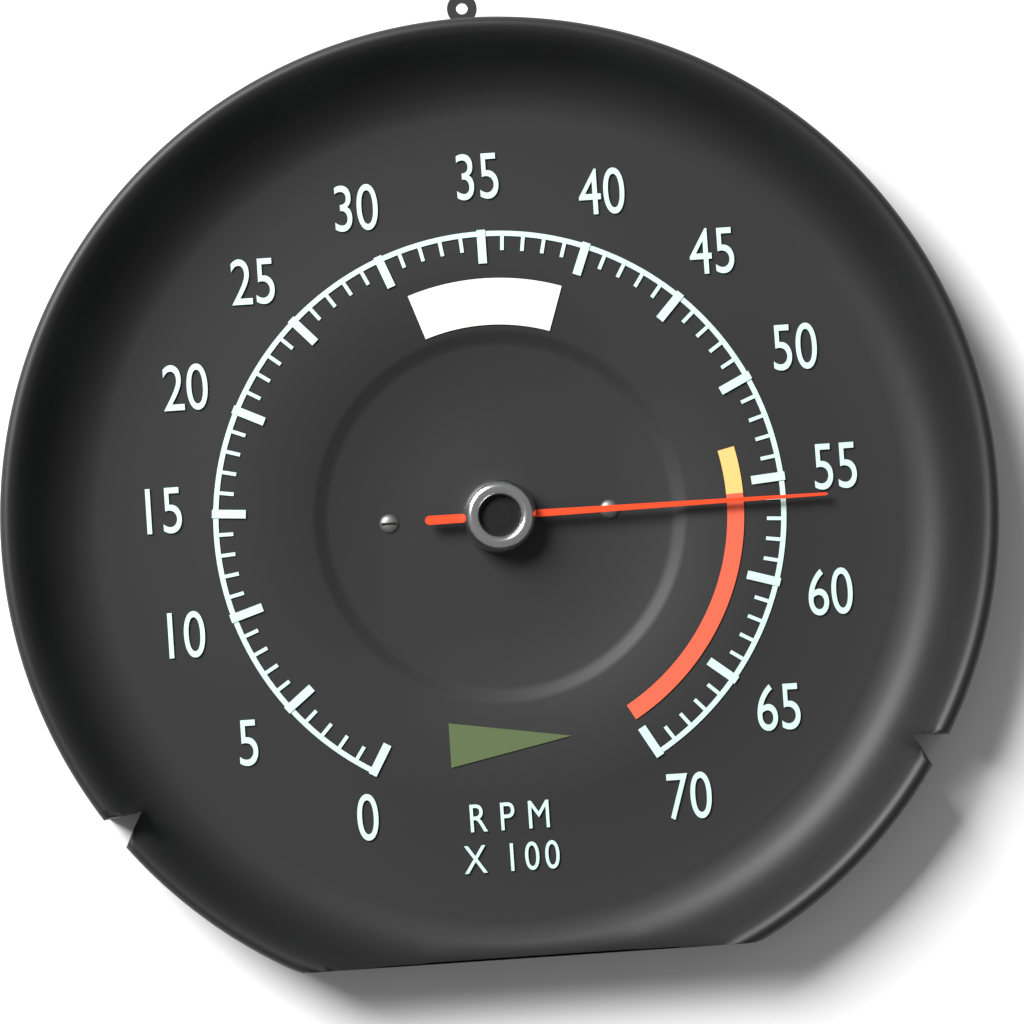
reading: 5600 RPM
